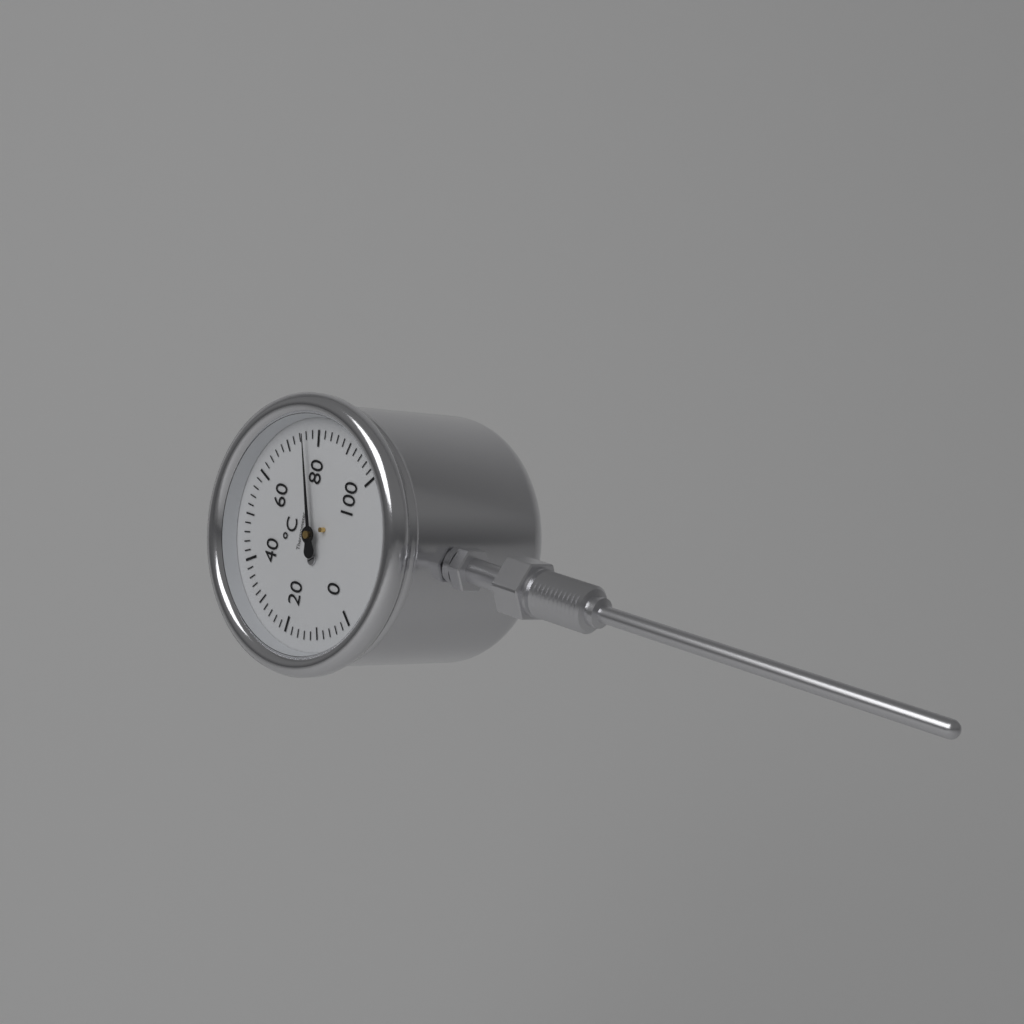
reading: 76 °C
